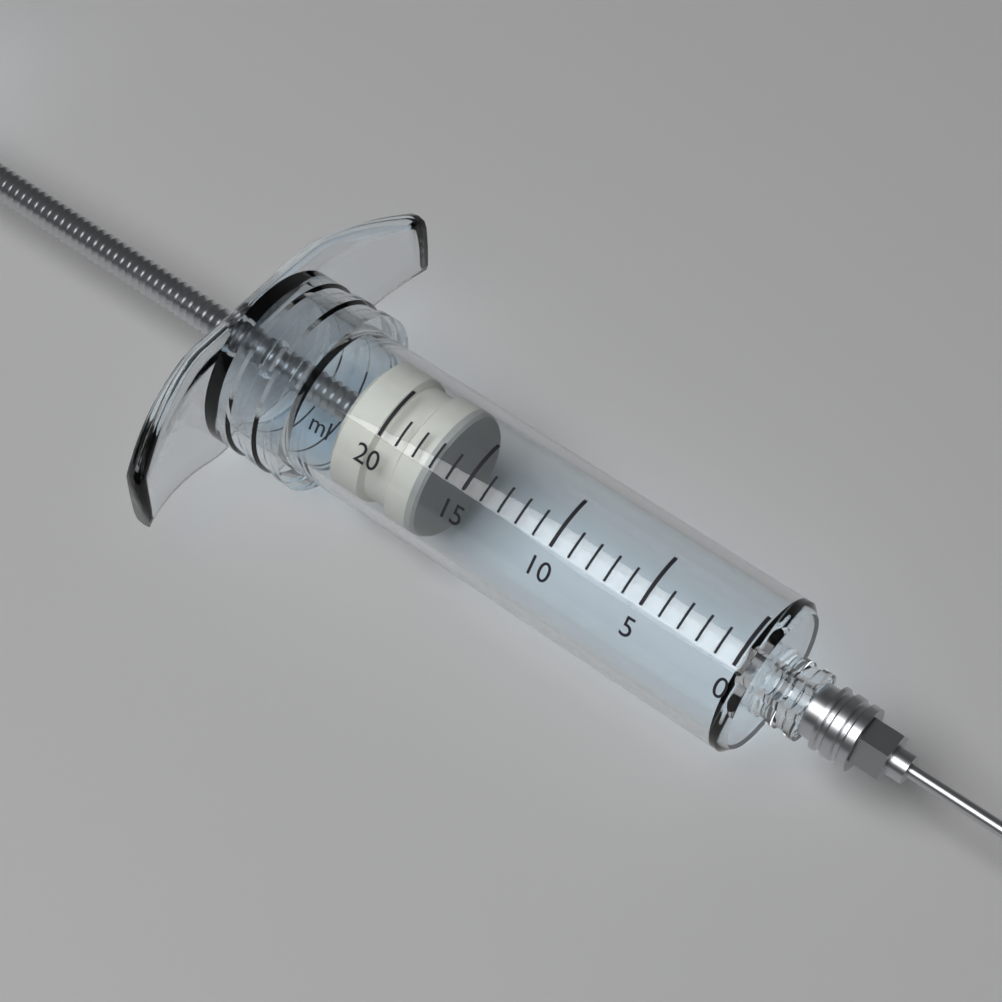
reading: 17 ml
